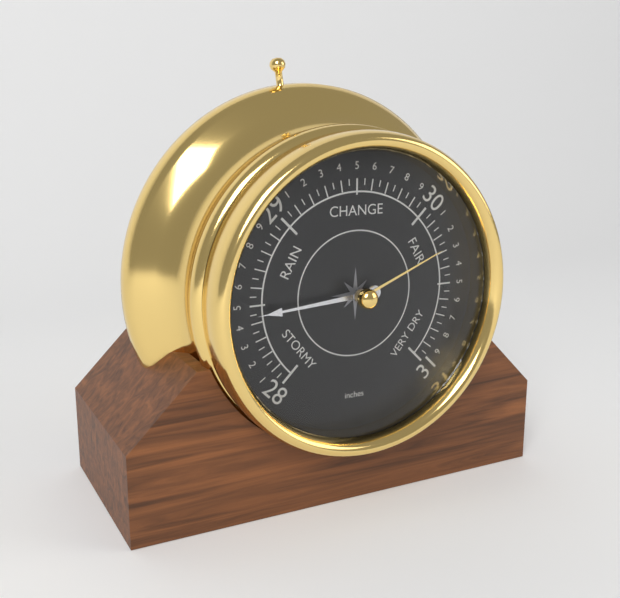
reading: 28.45 inches
